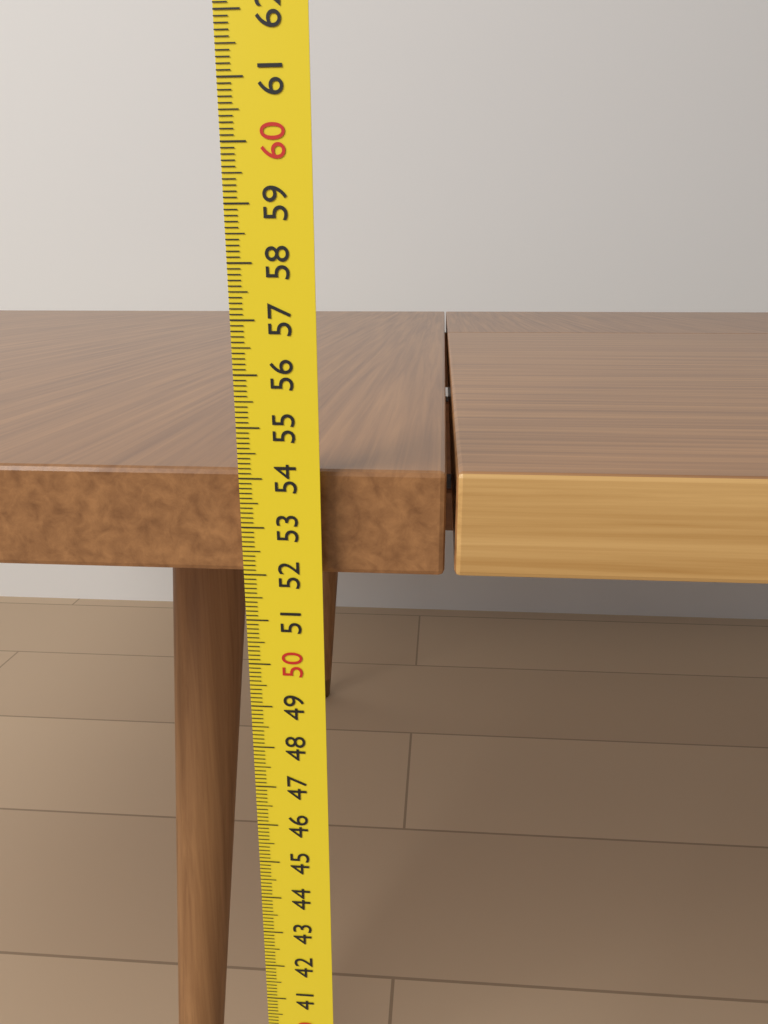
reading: 54.1 cm
